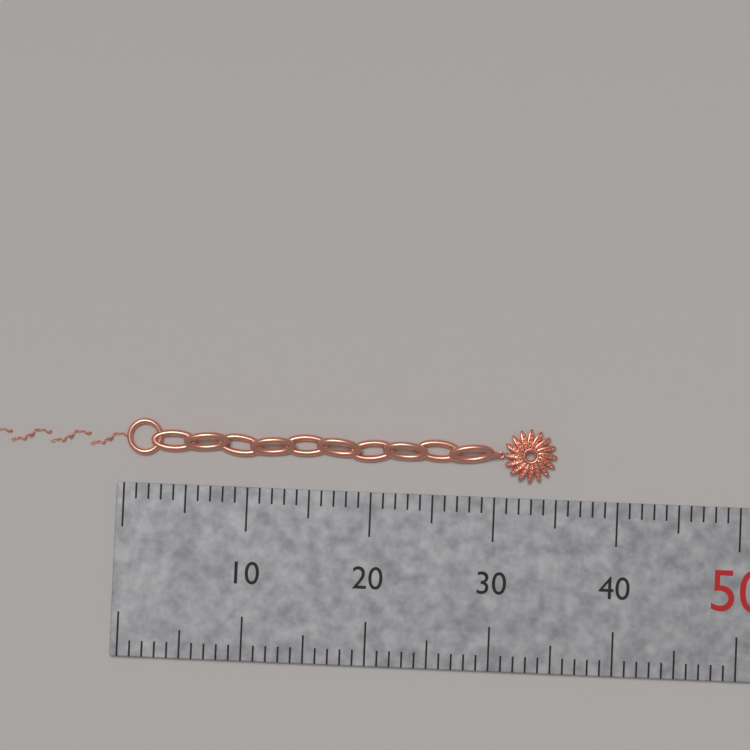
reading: 35 mm
